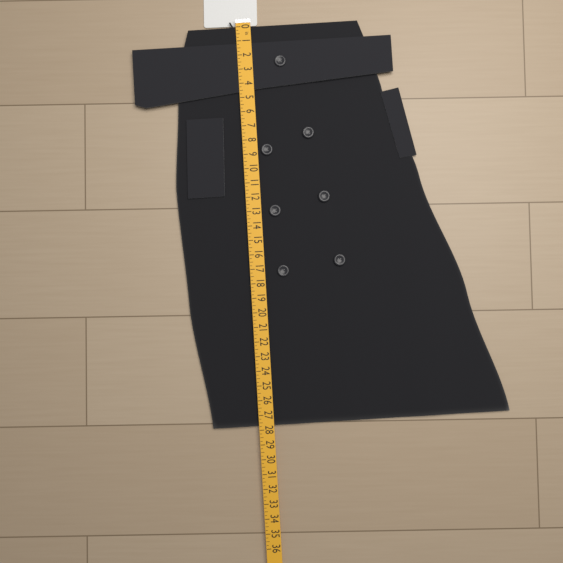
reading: 27.75 in
